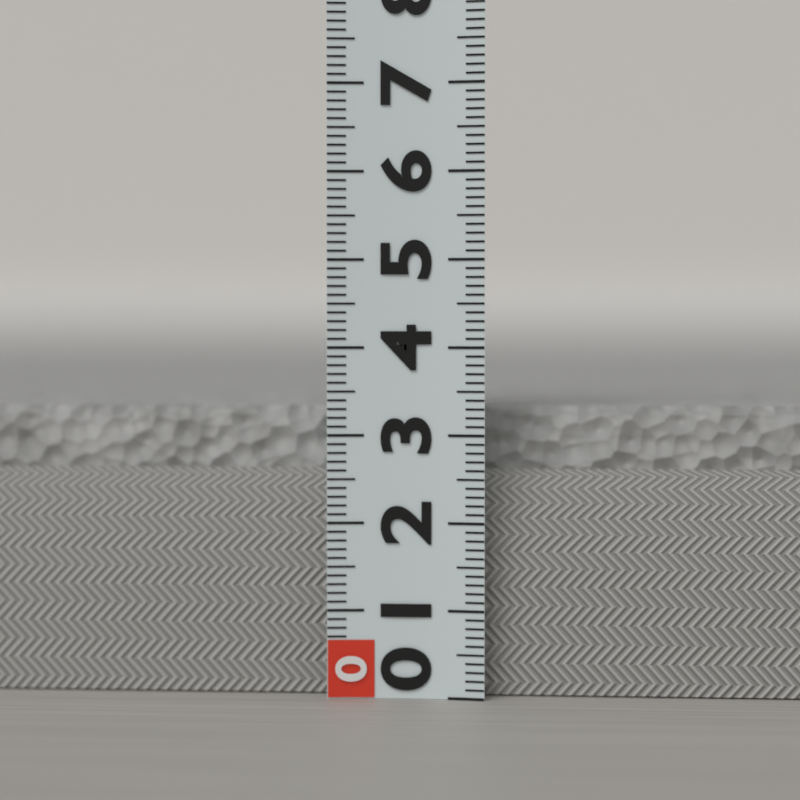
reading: 3.3 (no unit)
